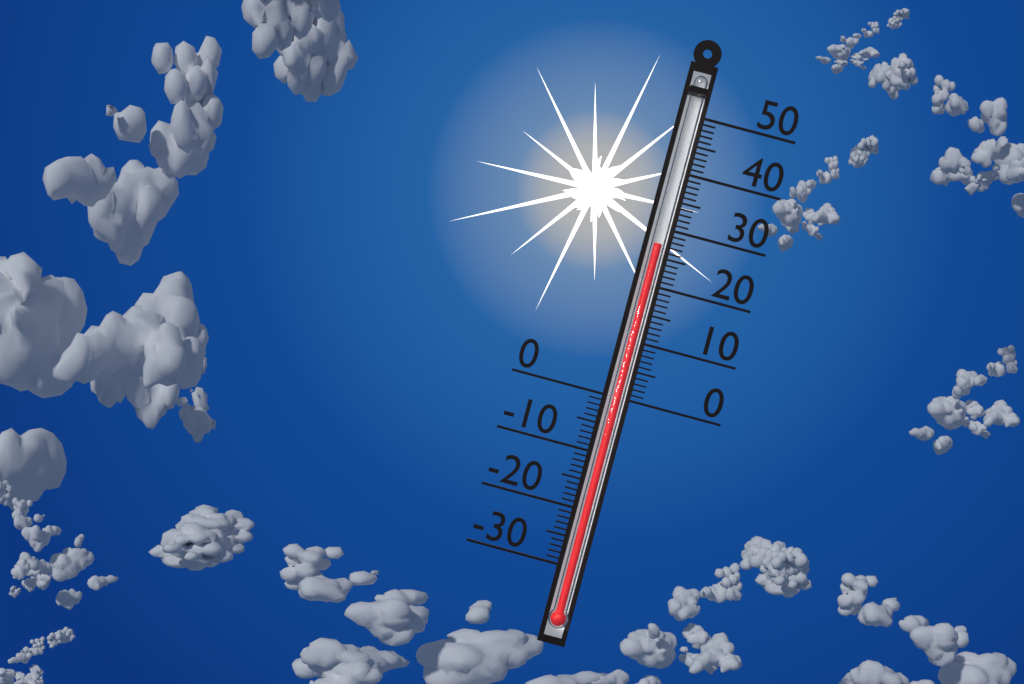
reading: 27 (no unit)
